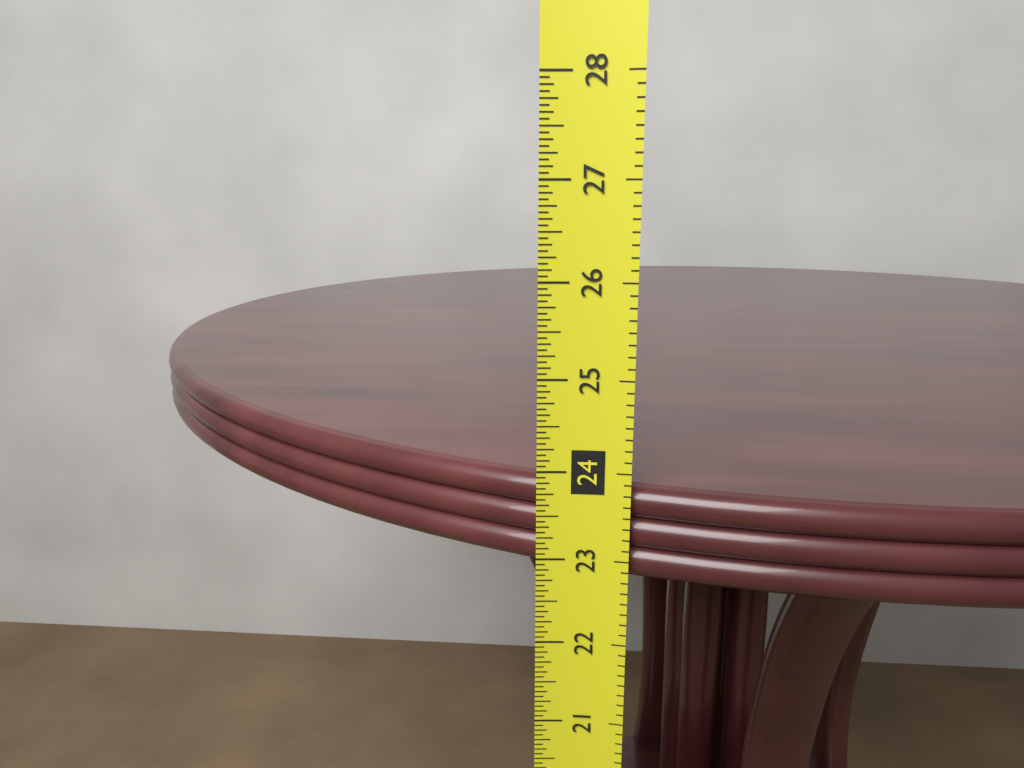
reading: 23.8125 in
